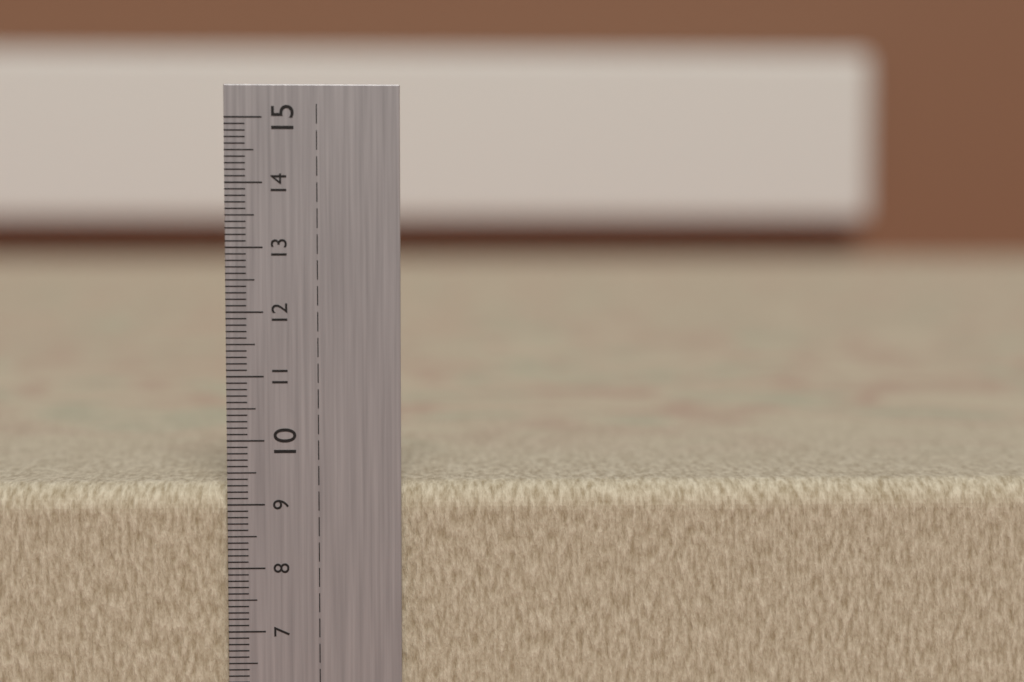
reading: 9.3 cm
